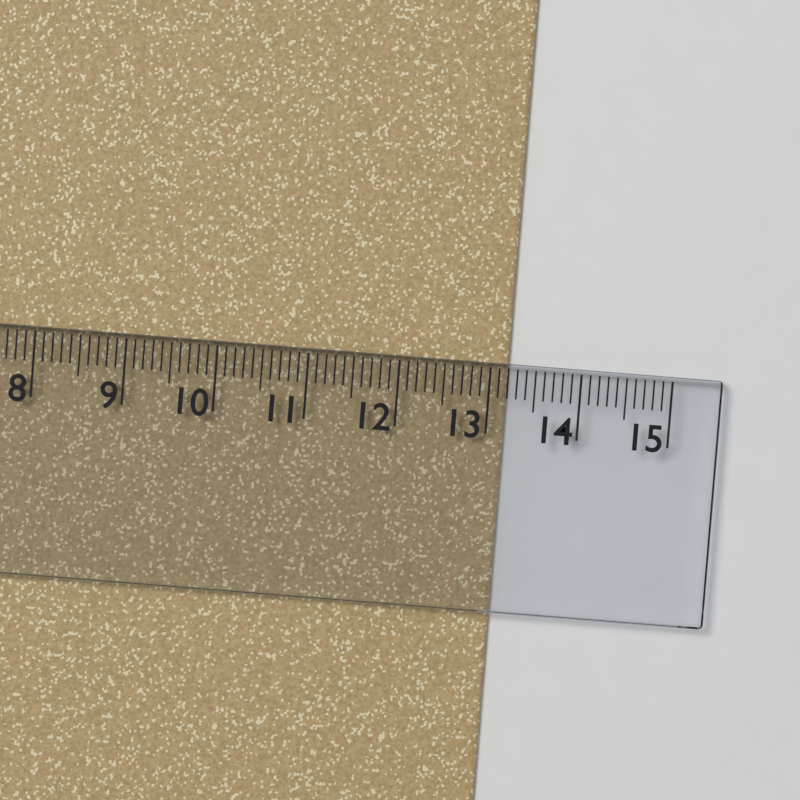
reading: 13.2 cm
